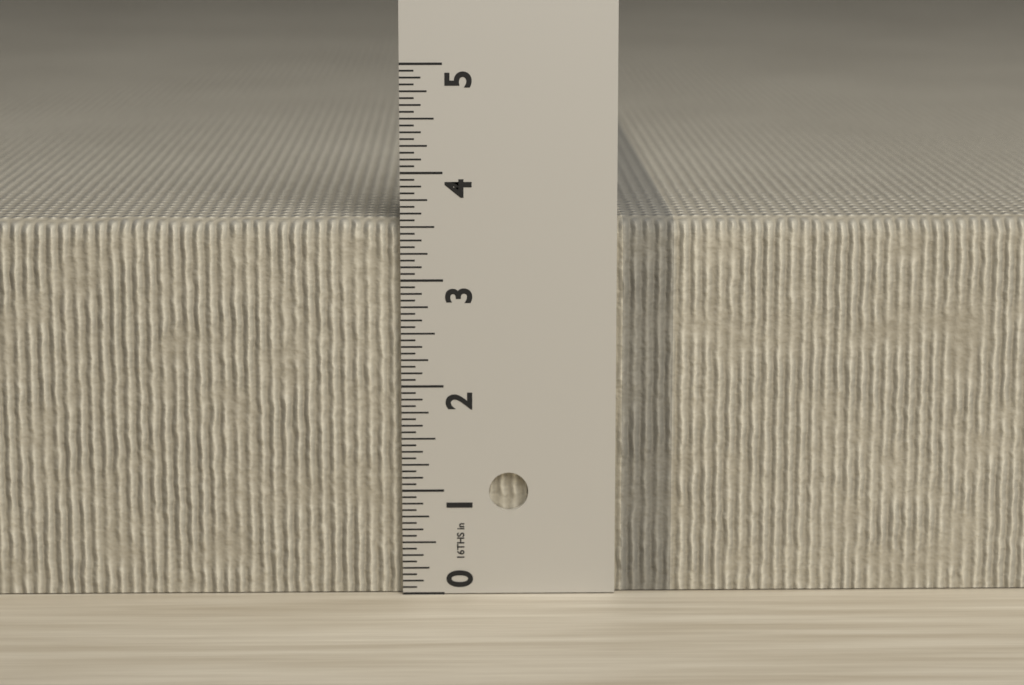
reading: 3.5625 in
